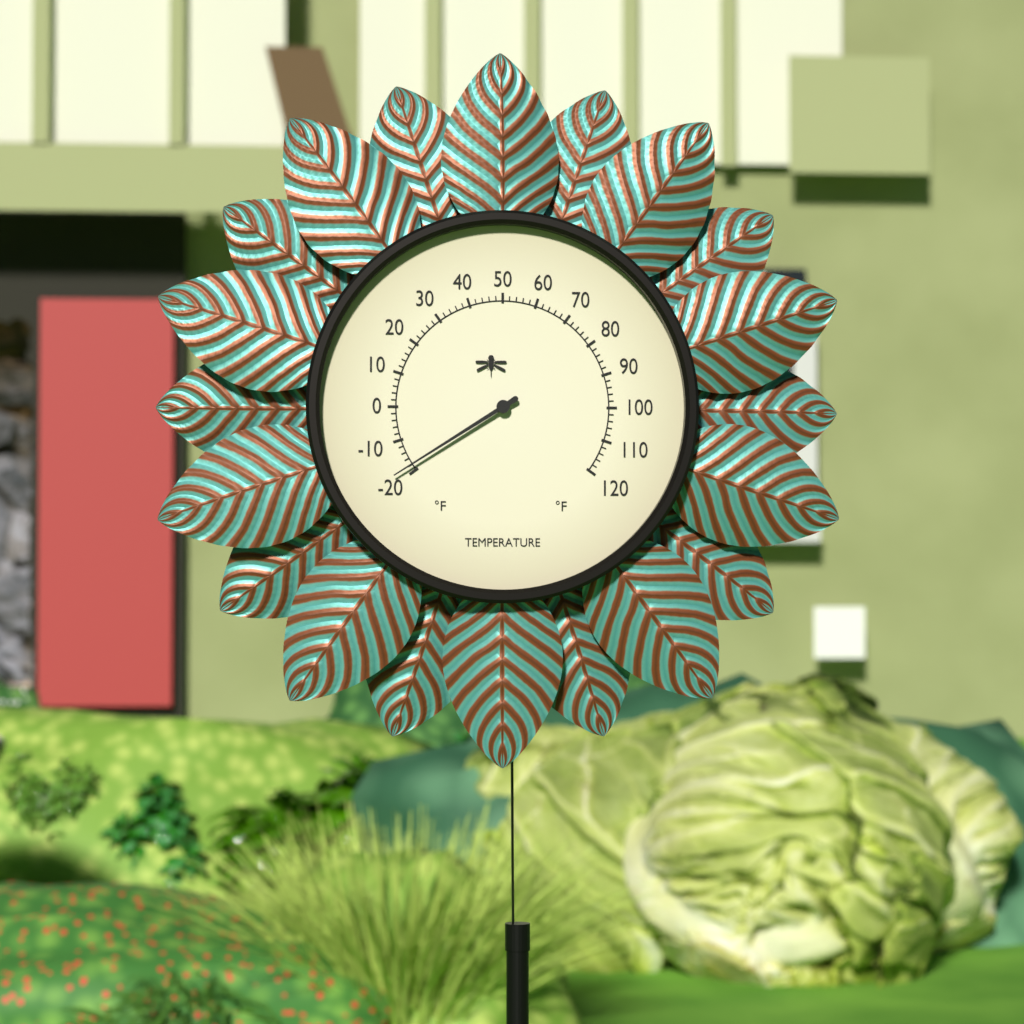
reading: -18 °F
